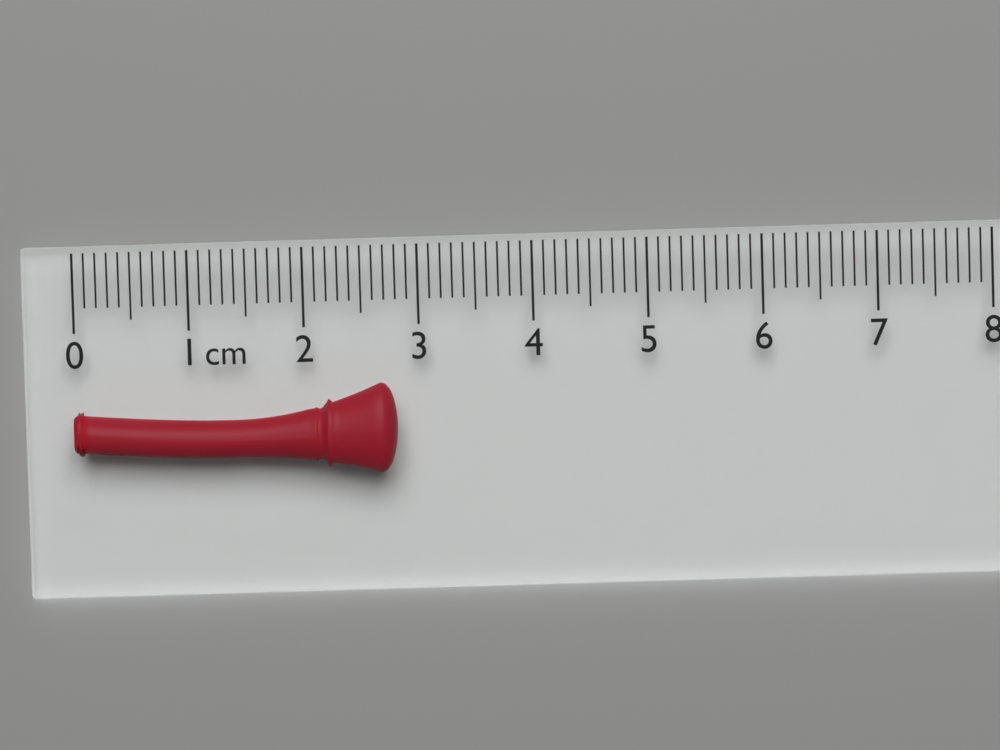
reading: 2.8 cm
